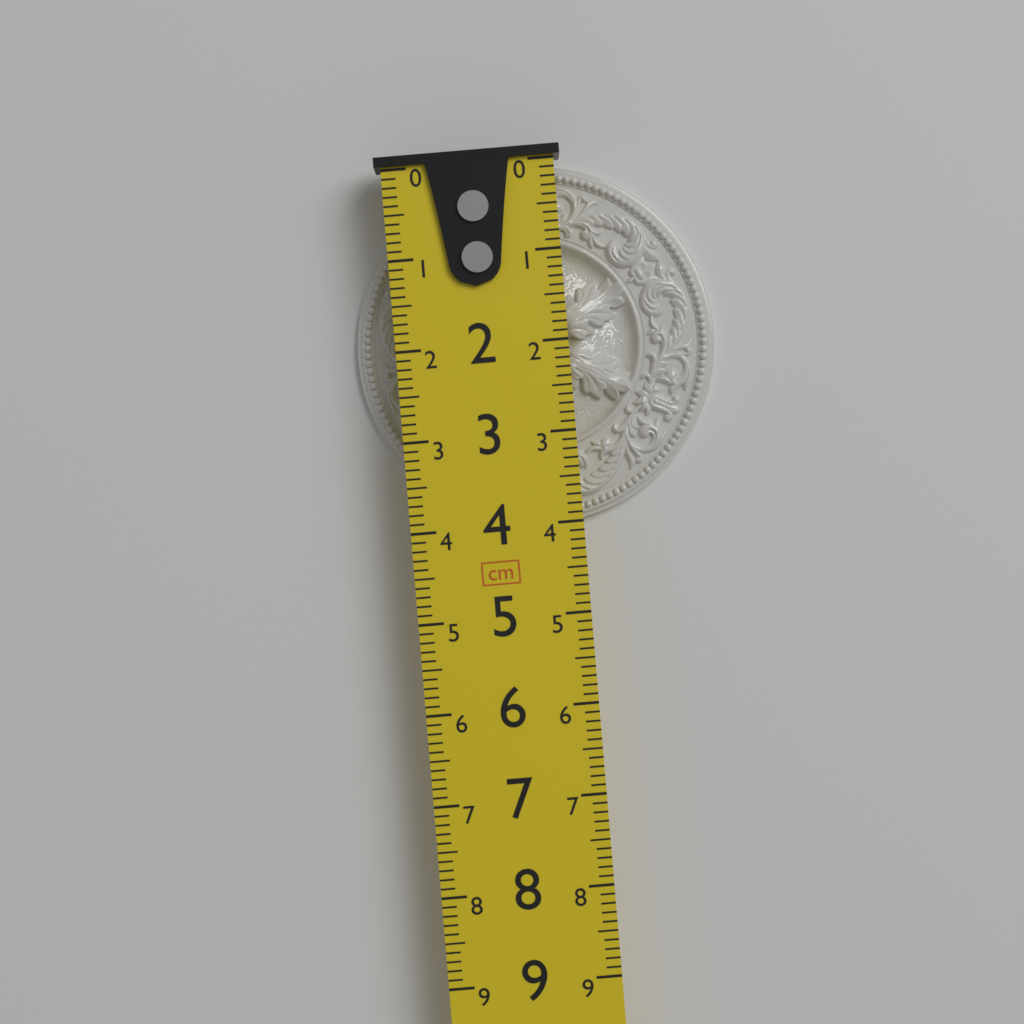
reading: 4.0 cm
